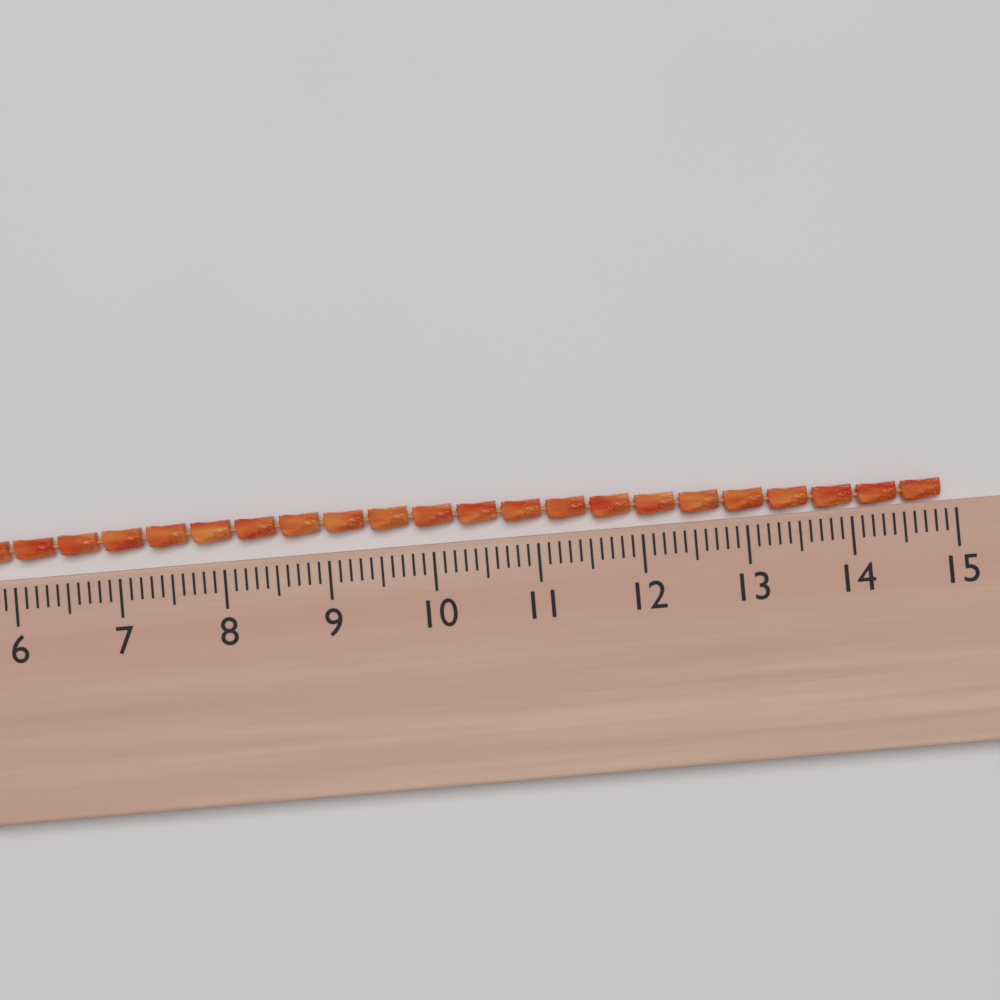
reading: 14.9 (no unit)
